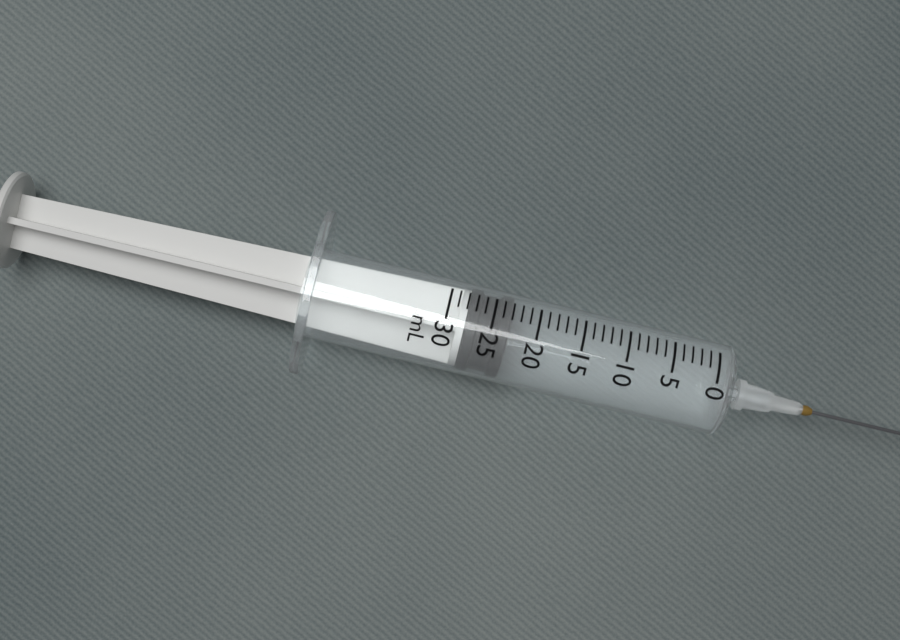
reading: 23 mL
